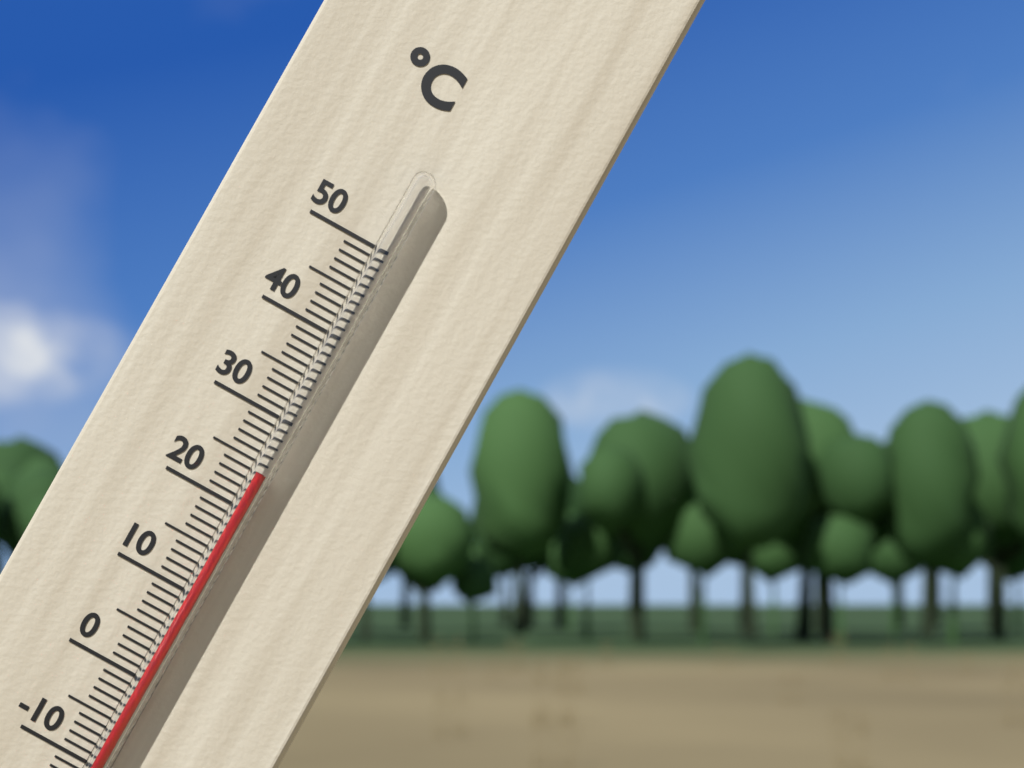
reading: 24 °C
